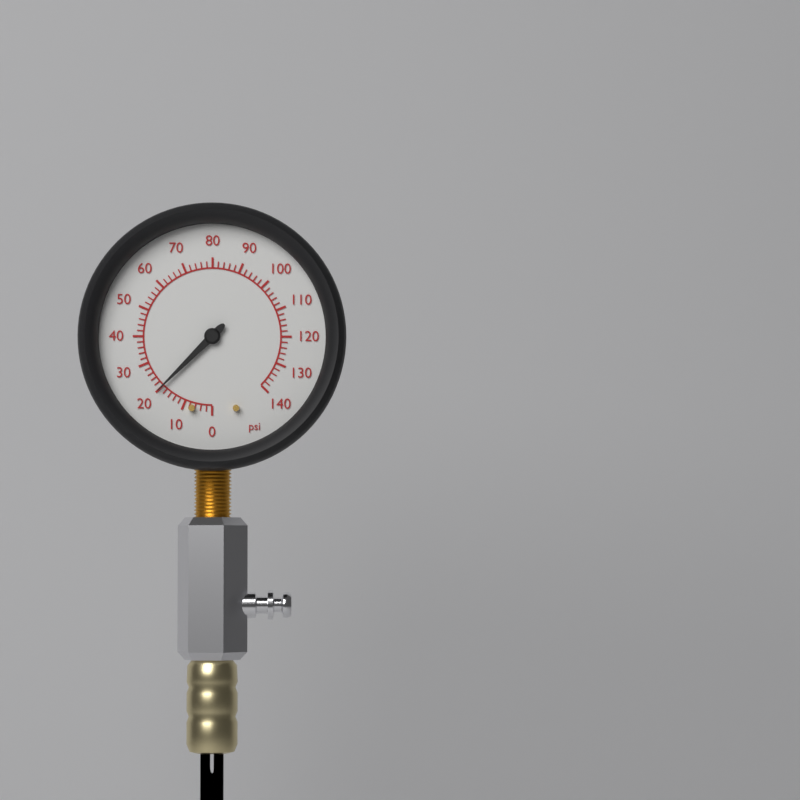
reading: 20 psi
